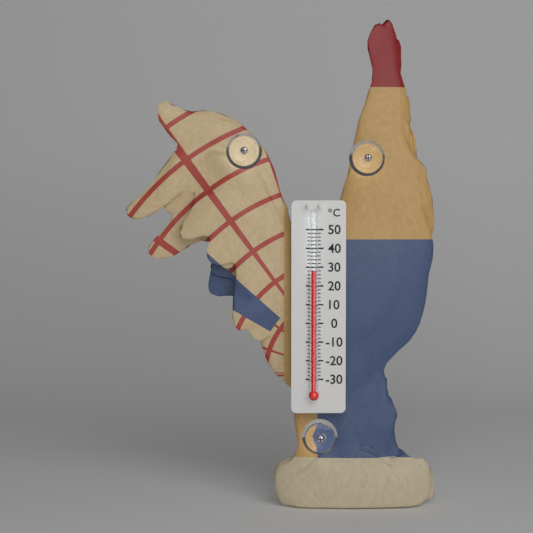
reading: 28 °C
